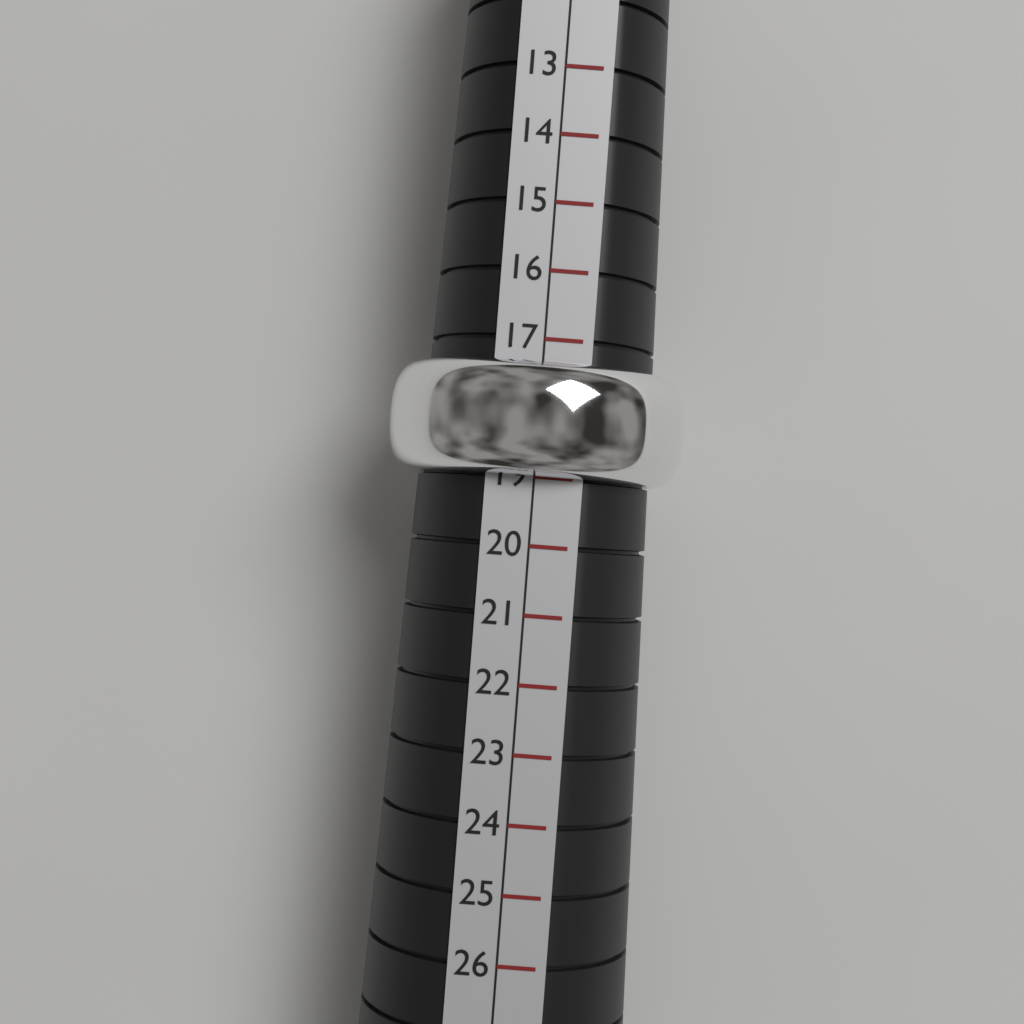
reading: 19 (no unit)
